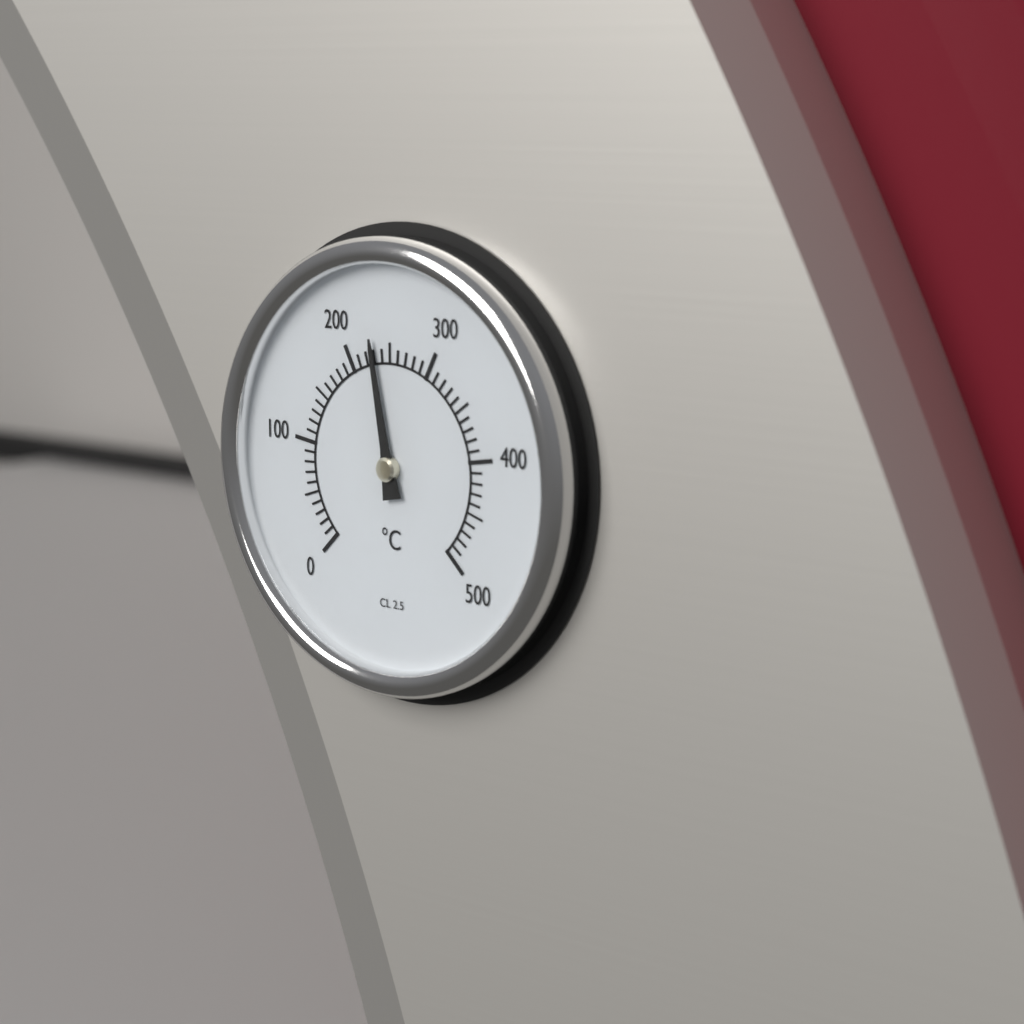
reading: 230 °C
